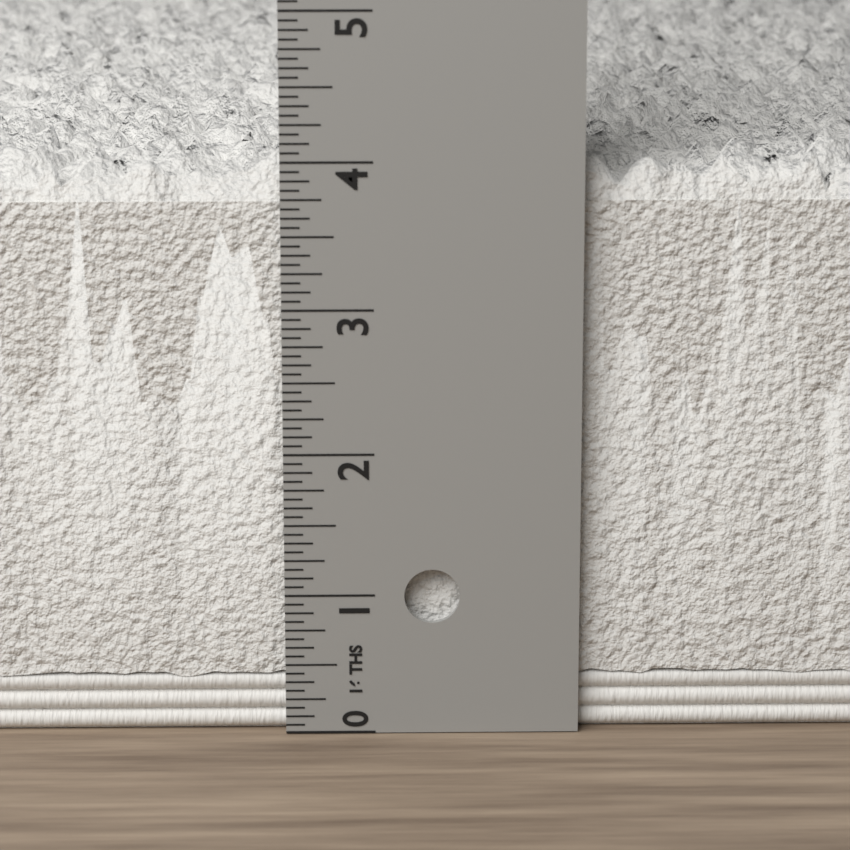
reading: 4.1250 in
